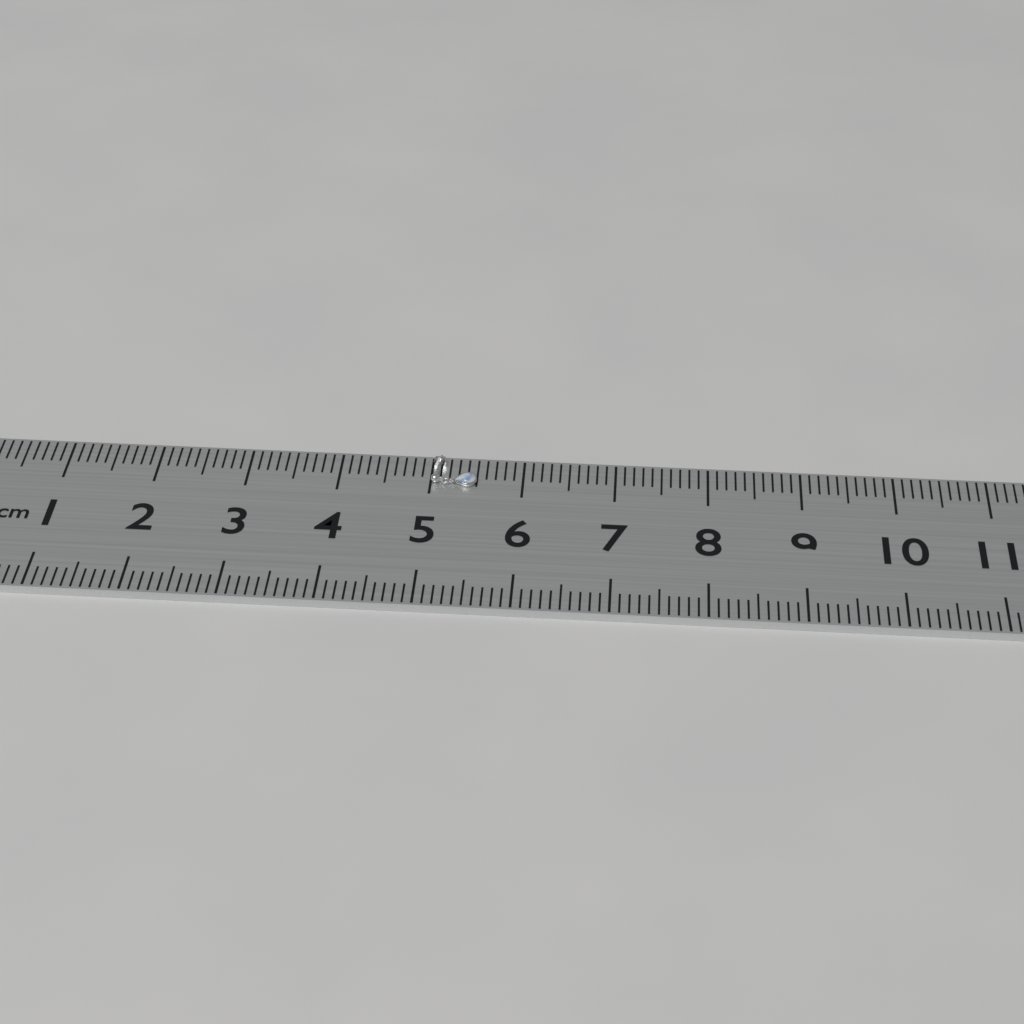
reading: 5.5 cm
